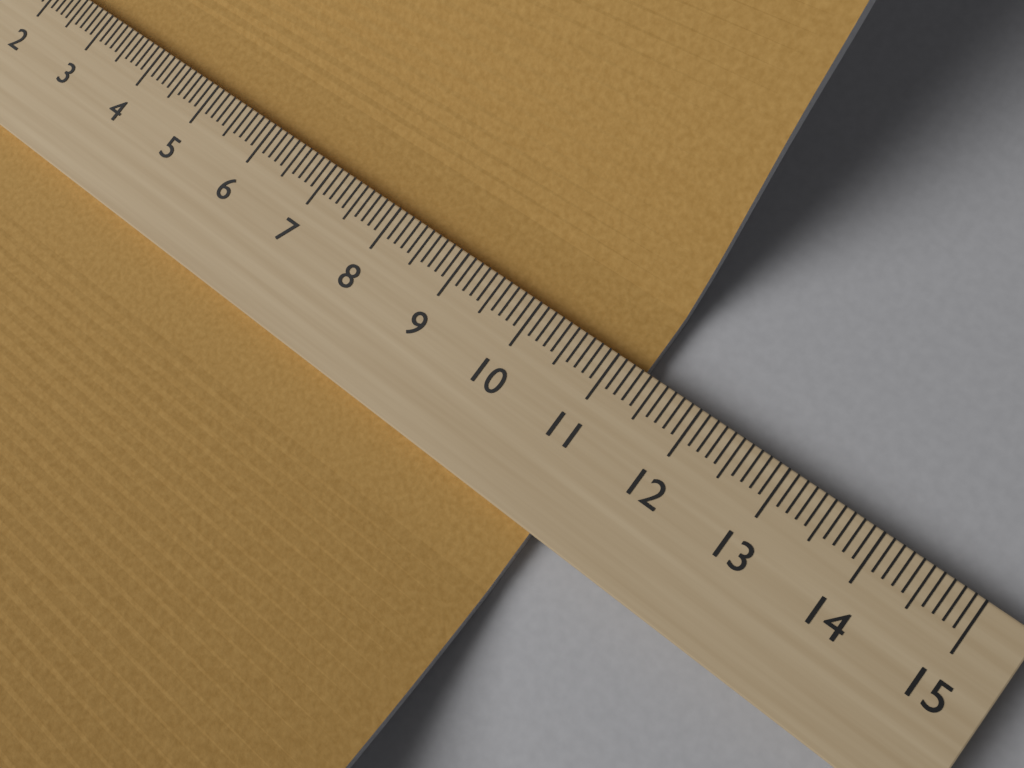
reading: 11.3 (no unit)
